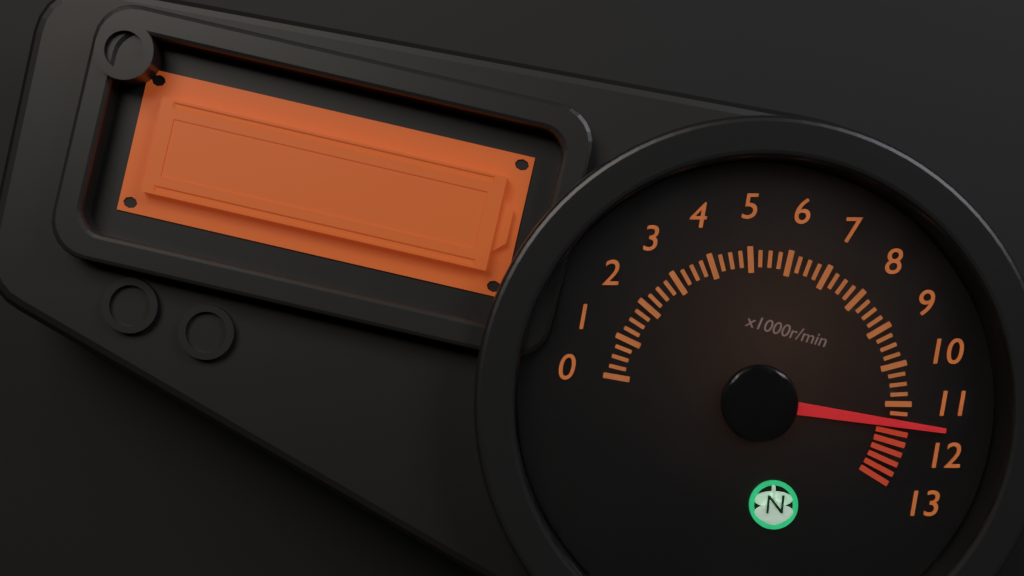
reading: 11.50 x1000r/min
